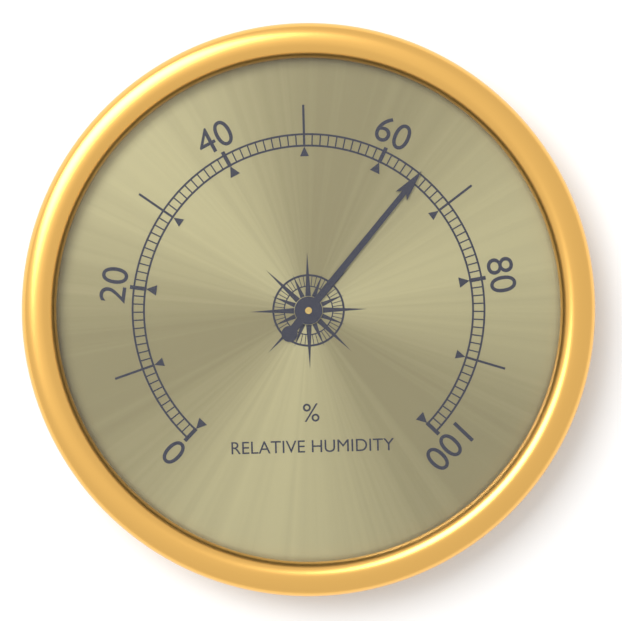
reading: 65 %
